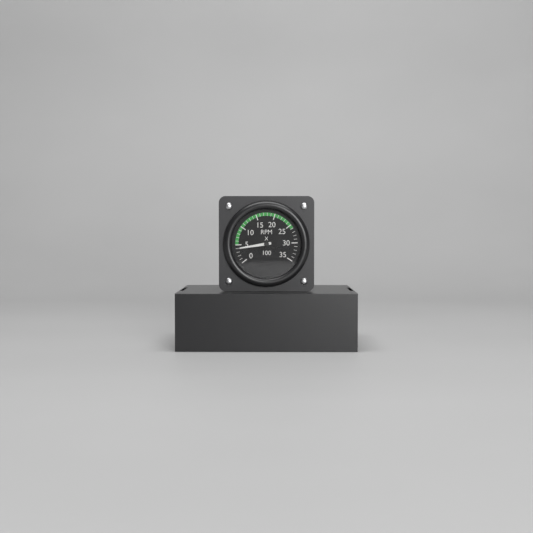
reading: 4 RPM x 100
